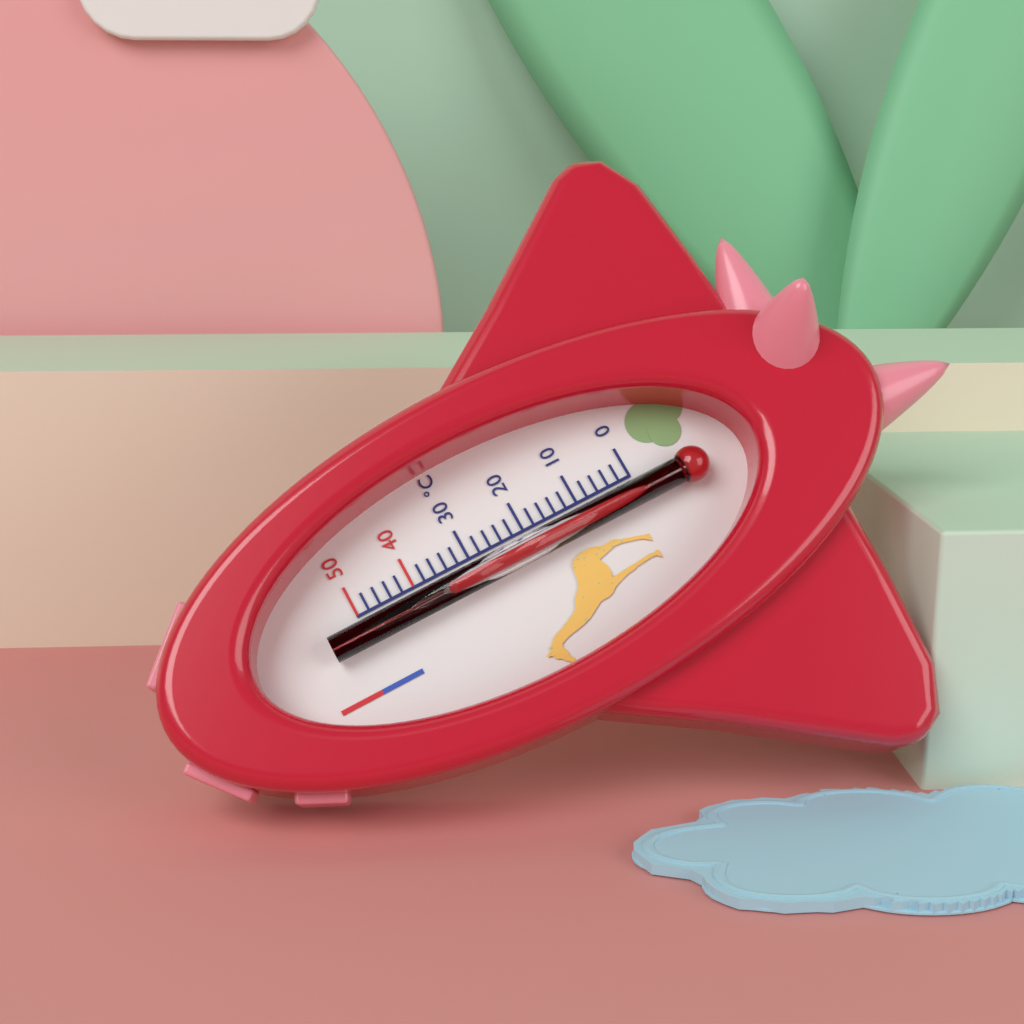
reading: 34 °C
